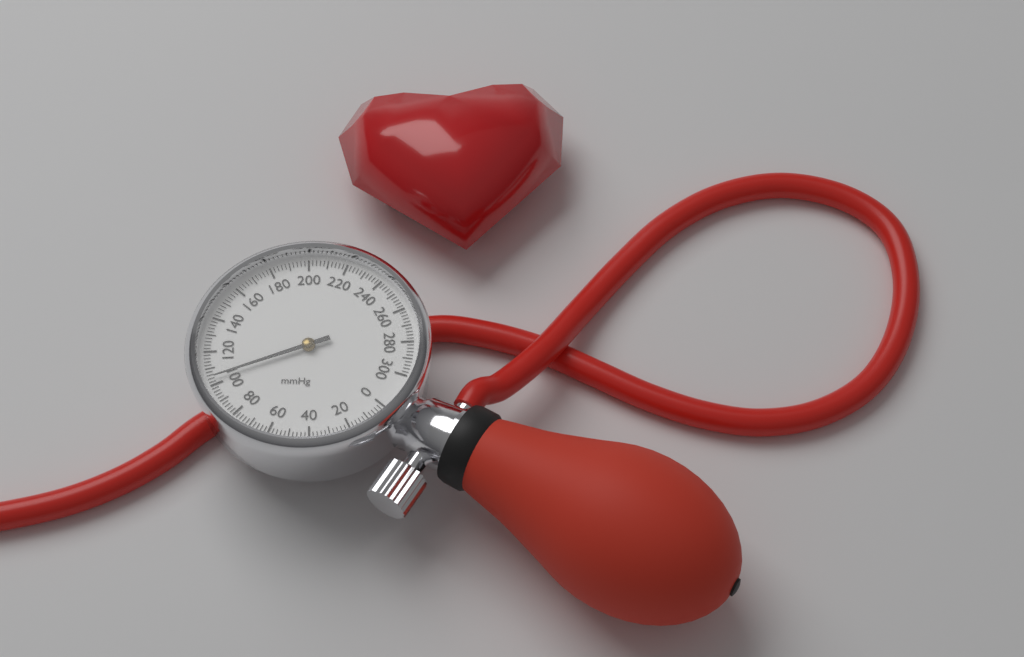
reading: 104 mmHg
